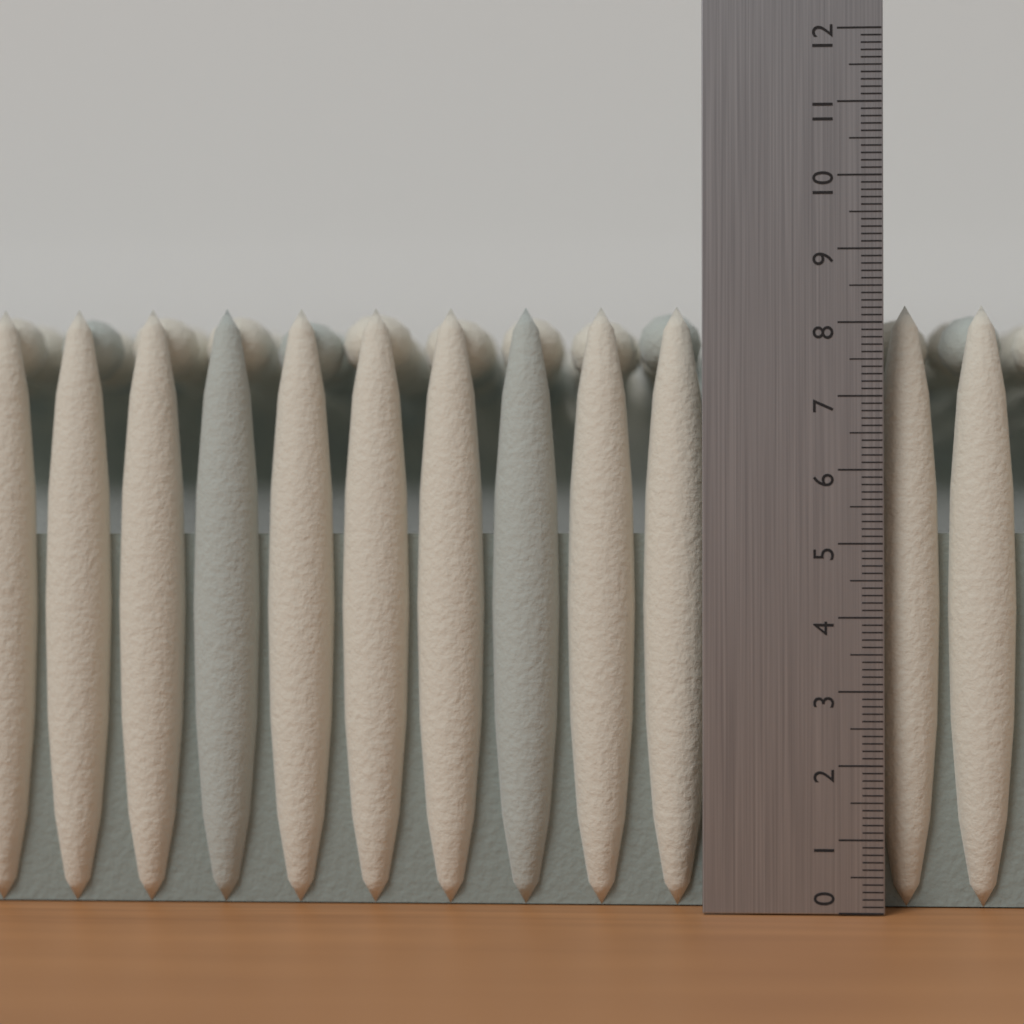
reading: 8.3 (no unit)
